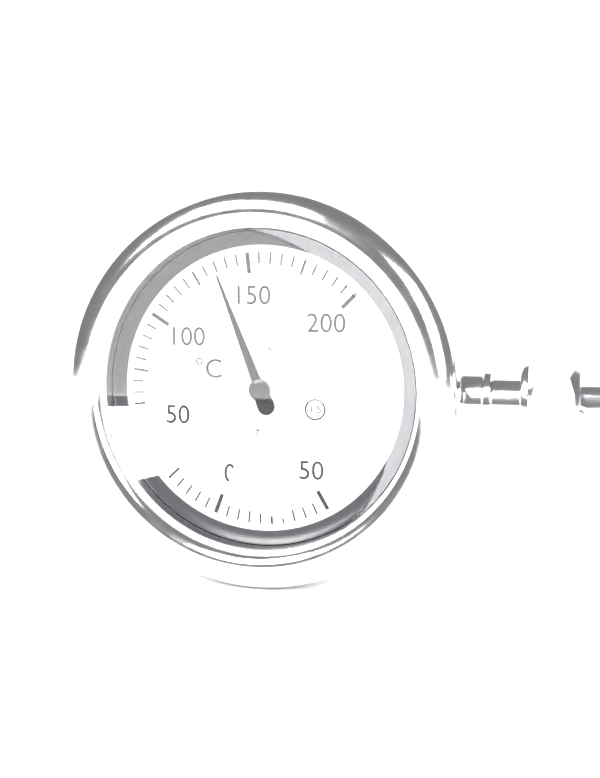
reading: 135 °C
